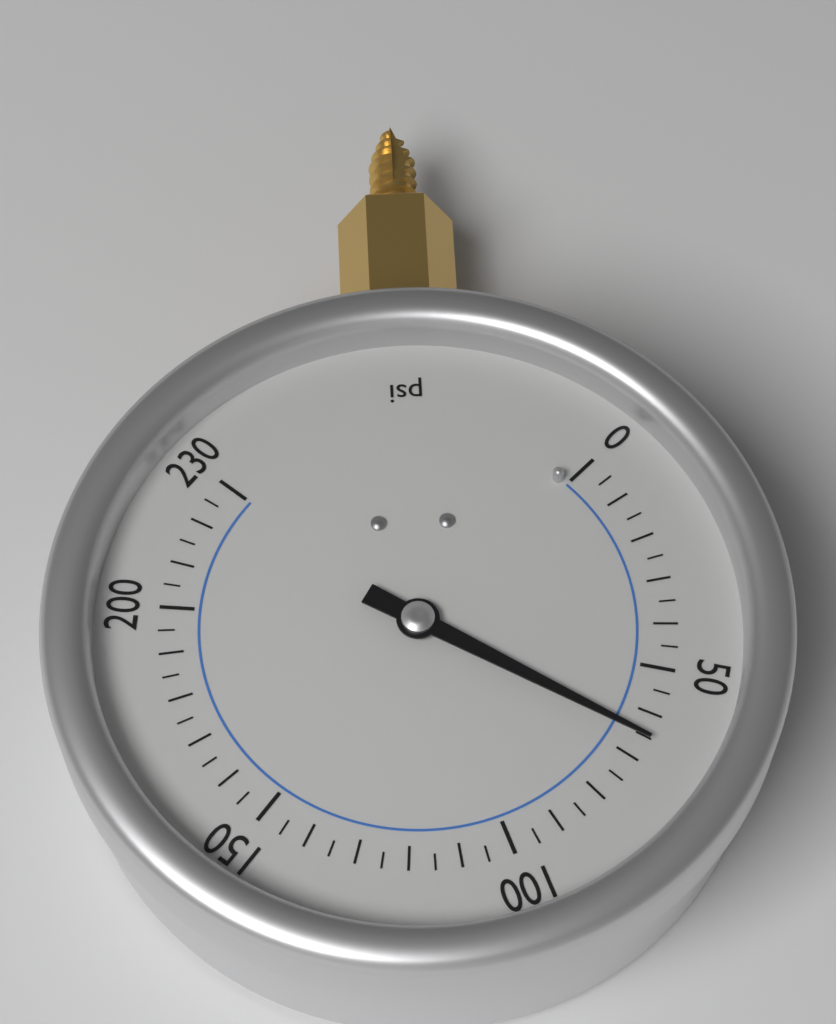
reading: 65 psi
